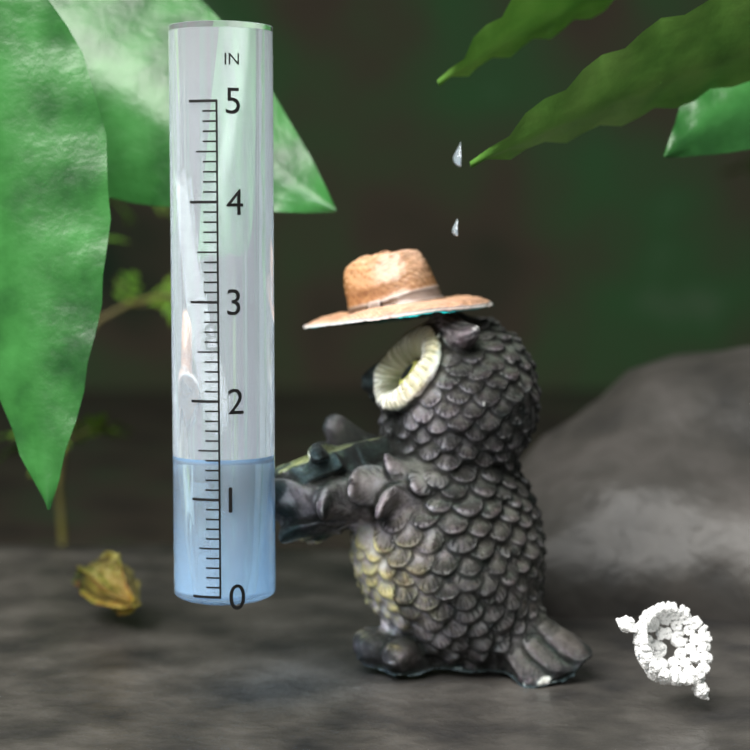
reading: 1.4 in
